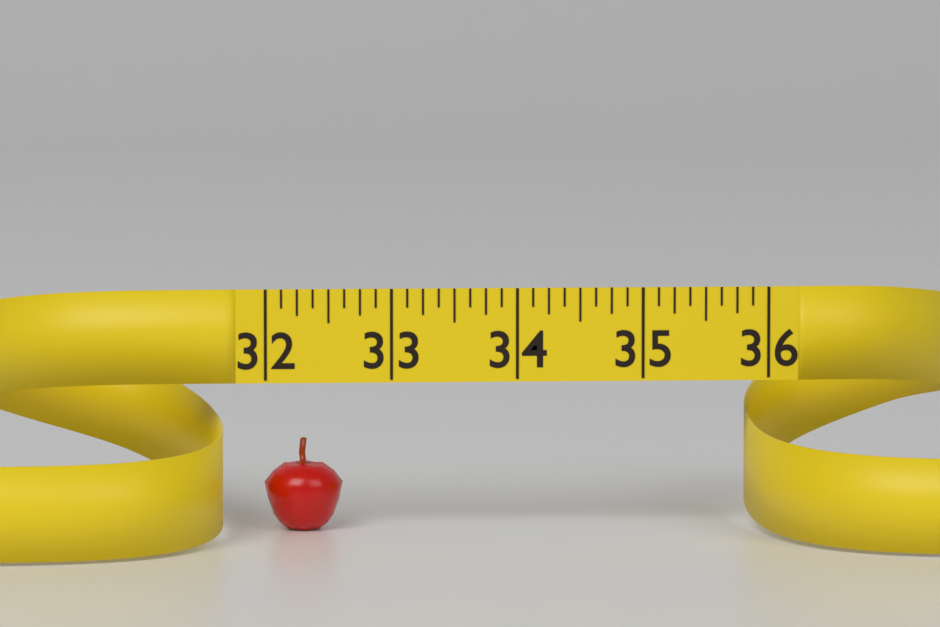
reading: 32.625 (no unit)
